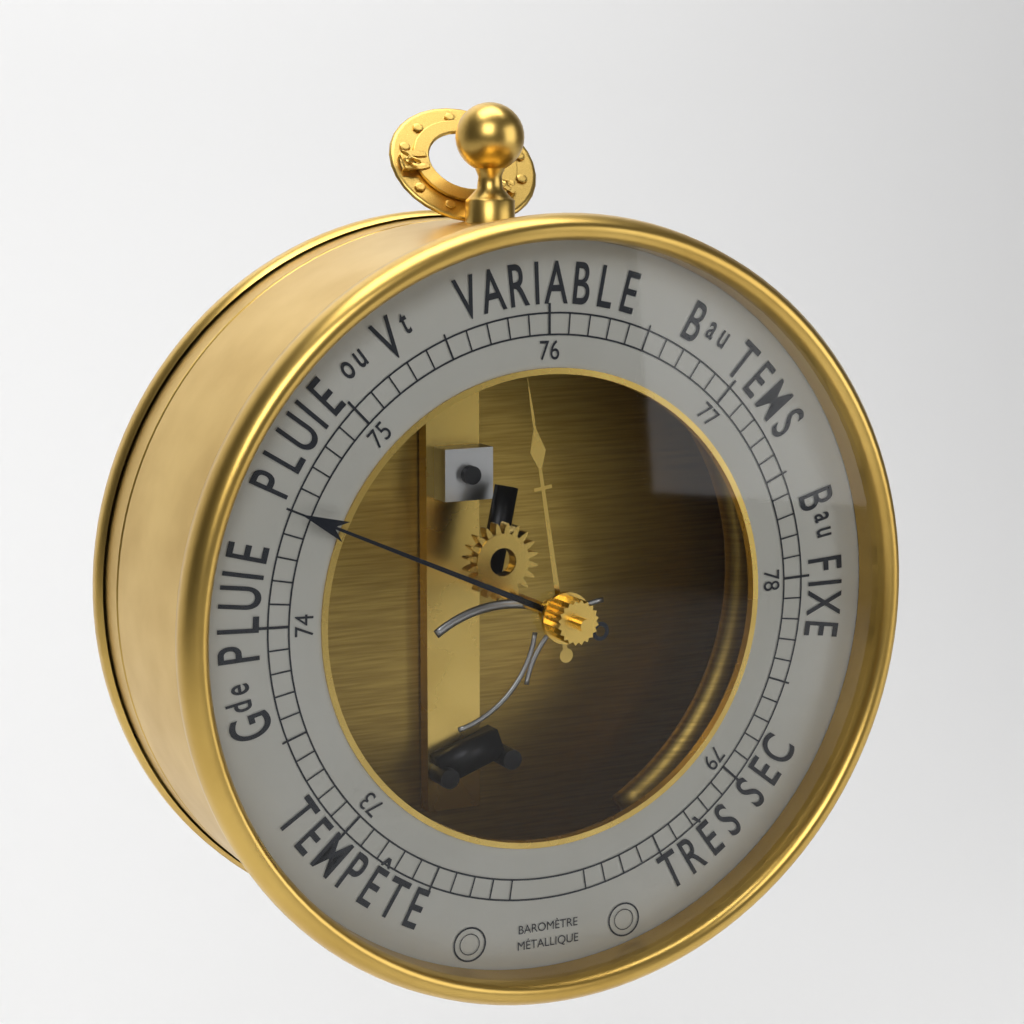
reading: 74.5 (no unit)
